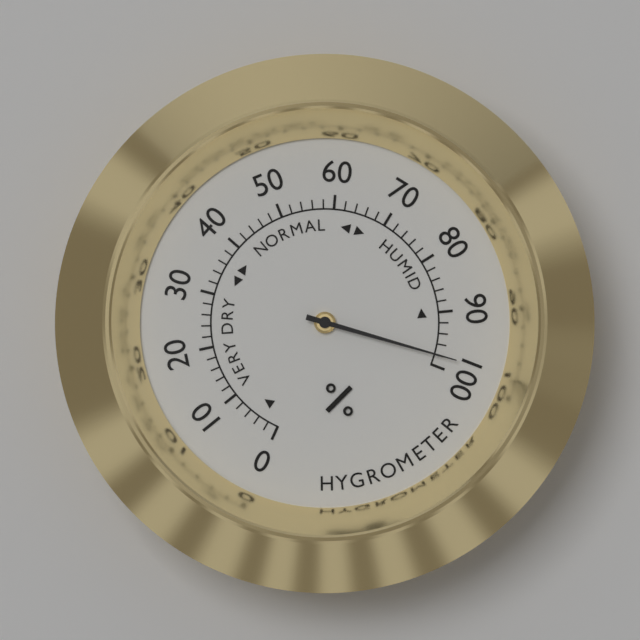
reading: 98 %
